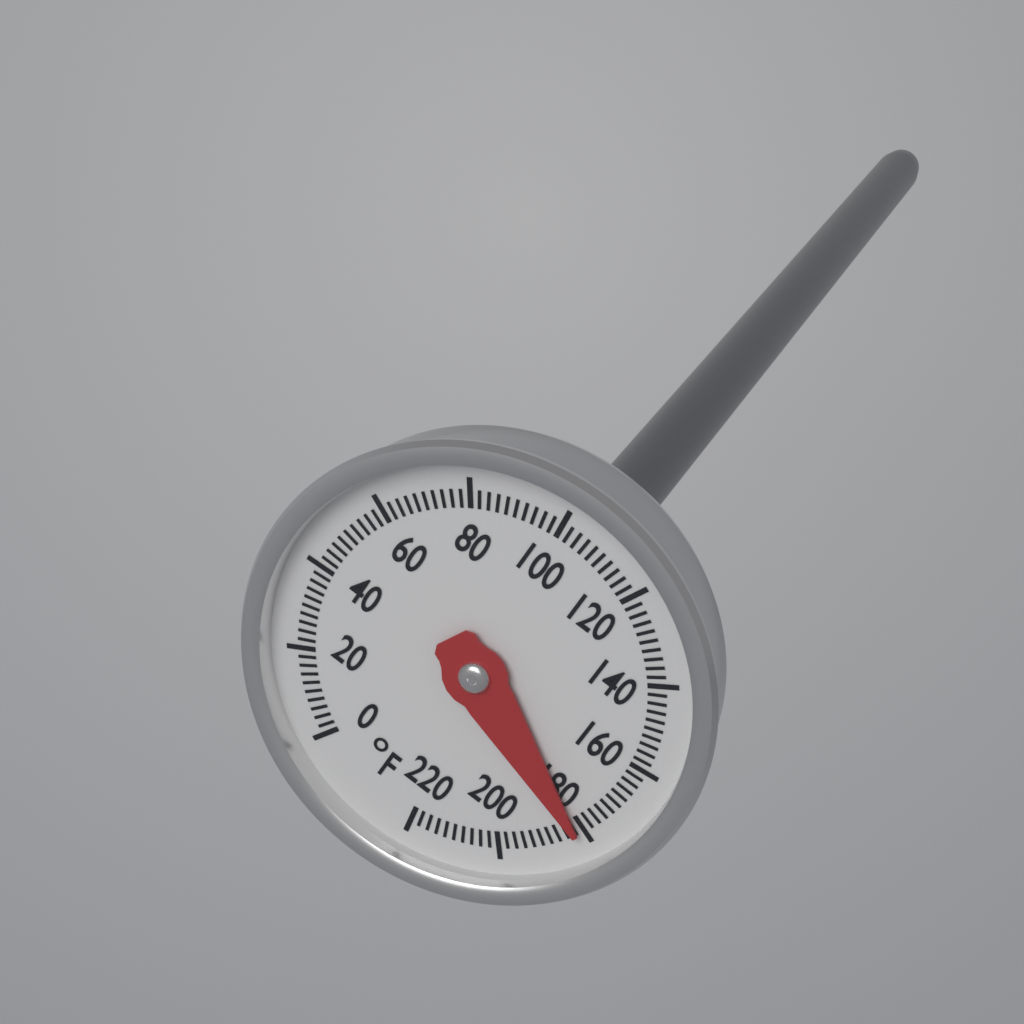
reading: 182 °F
